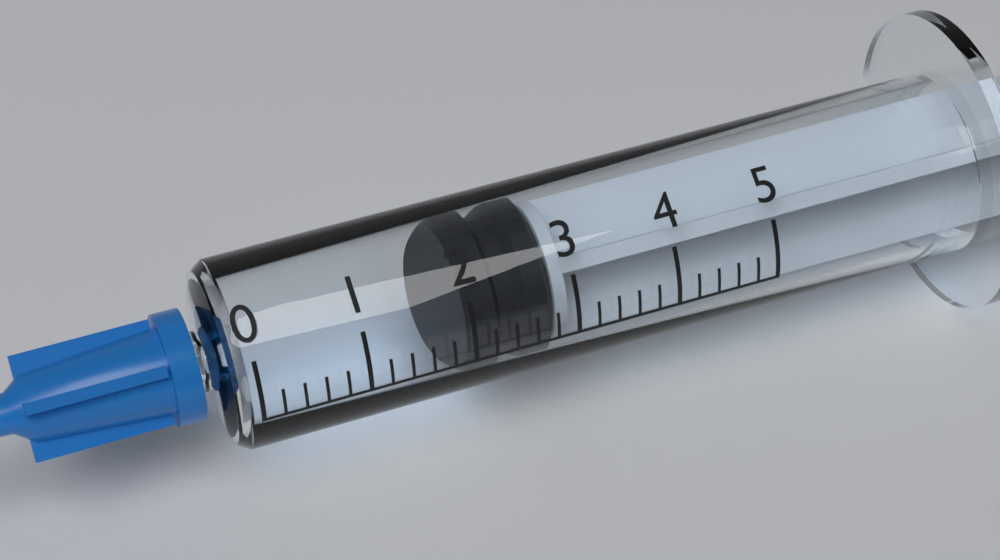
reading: 2.0 (no unit)
